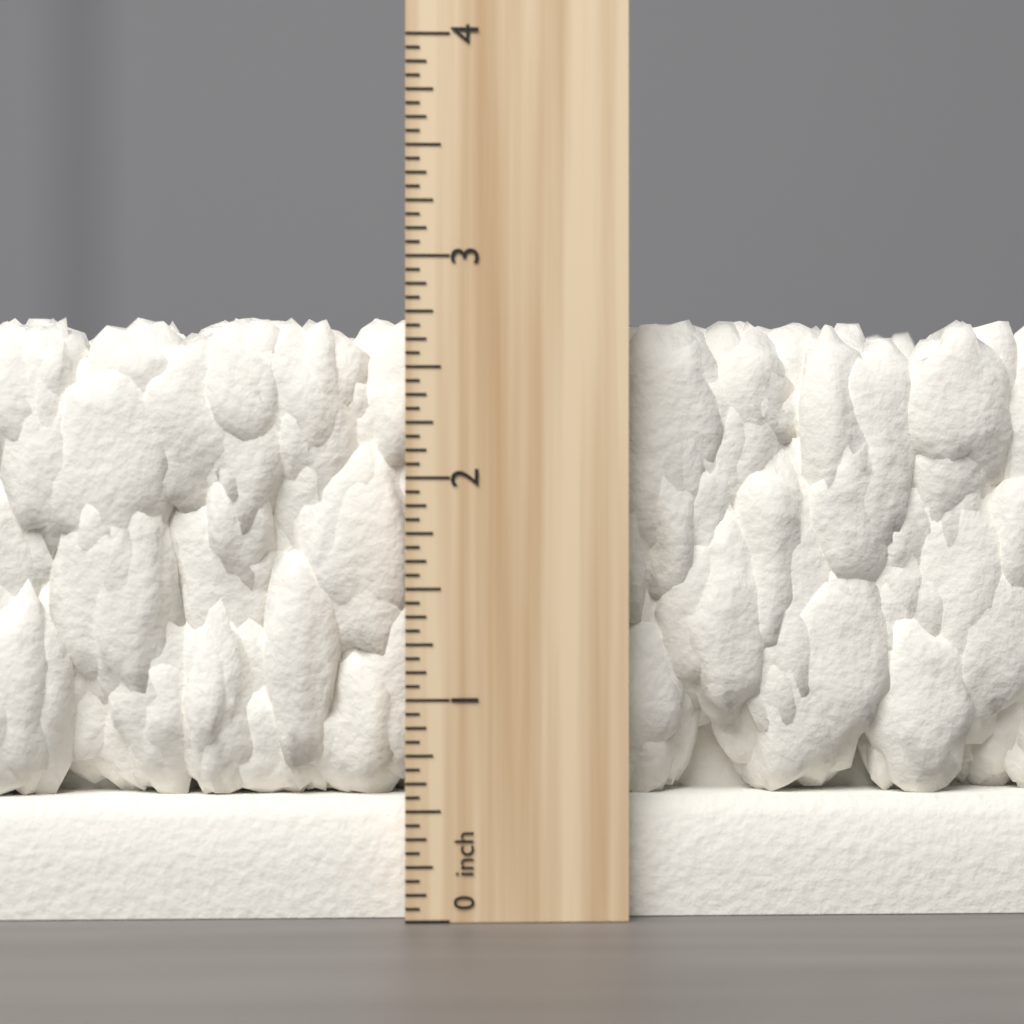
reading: 2.7500 inch
